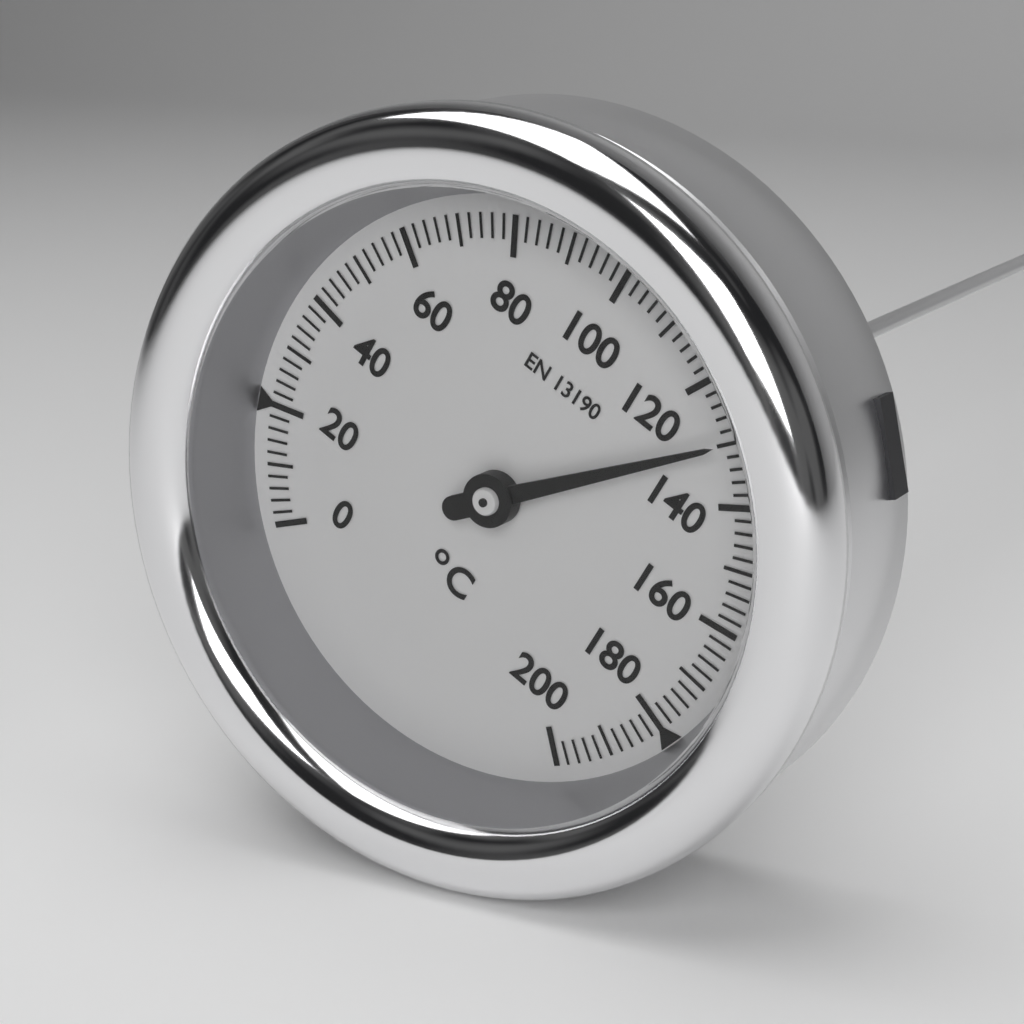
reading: 130 °C
